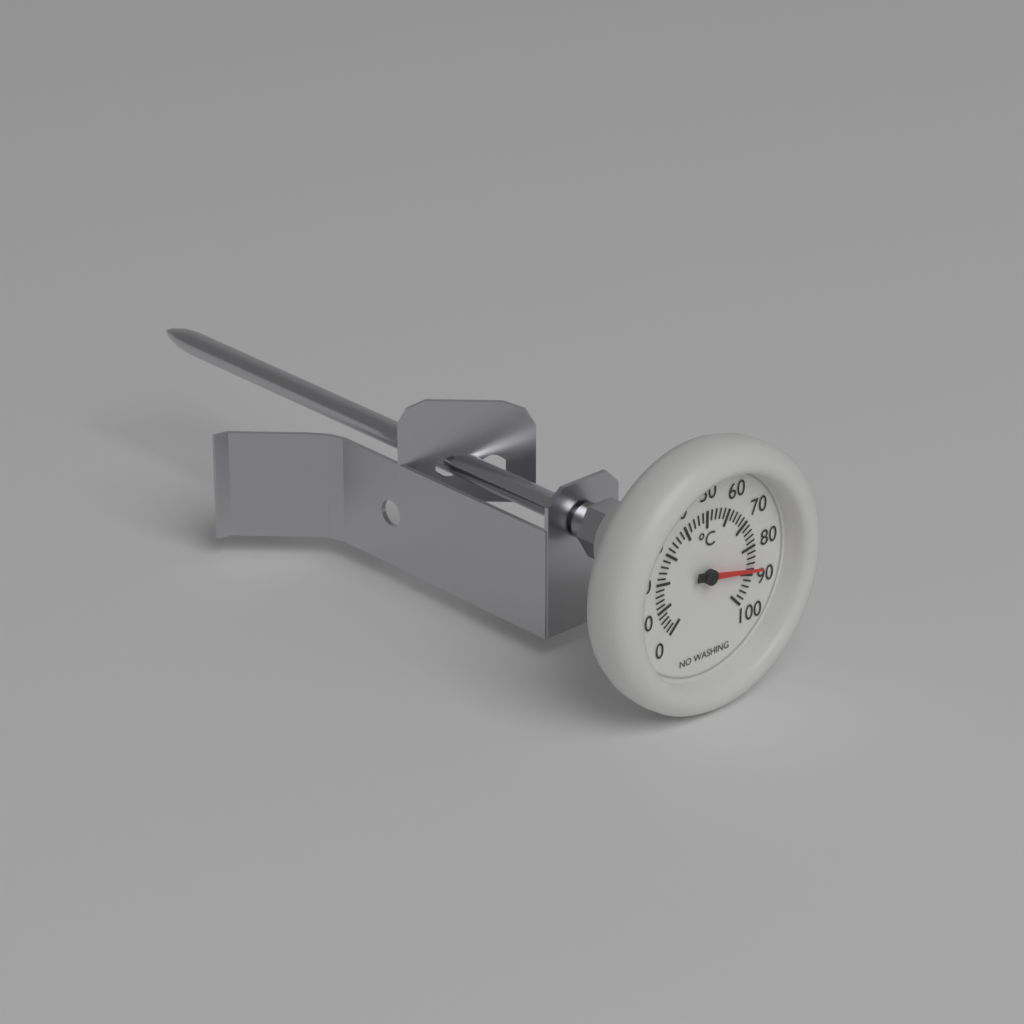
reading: 88 °C
